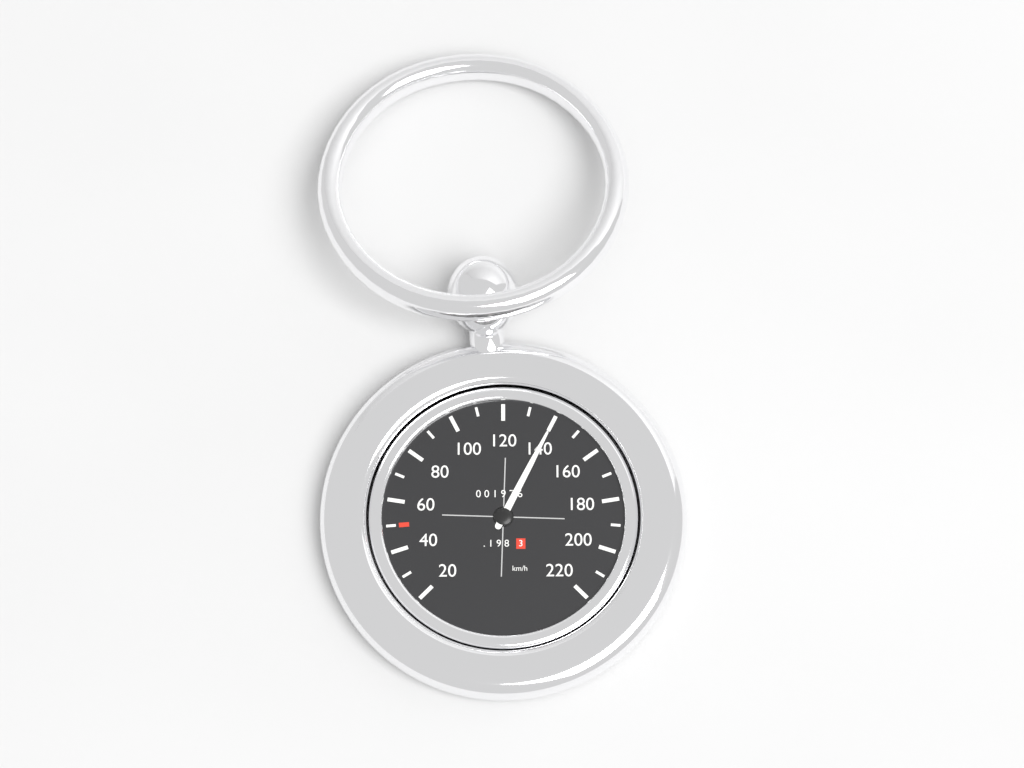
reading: 140 km/h
